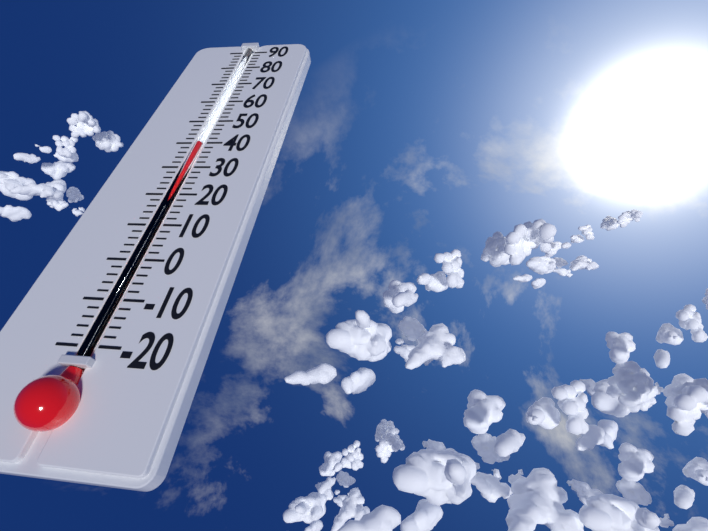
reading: 40 (no unit)
